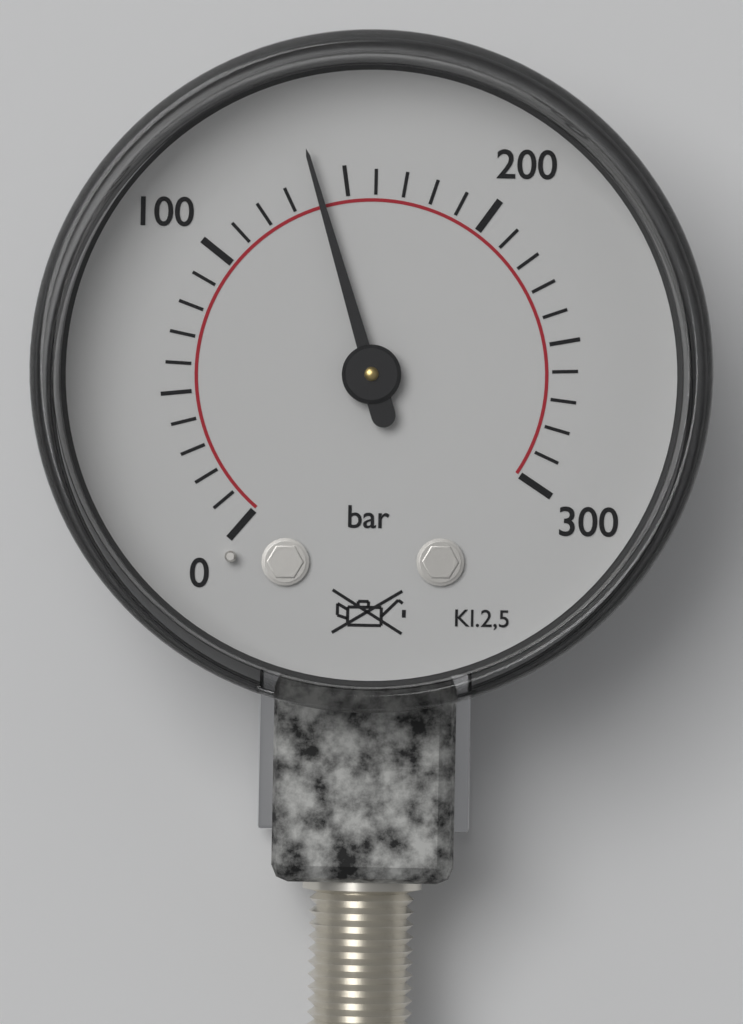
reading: 140 bar
